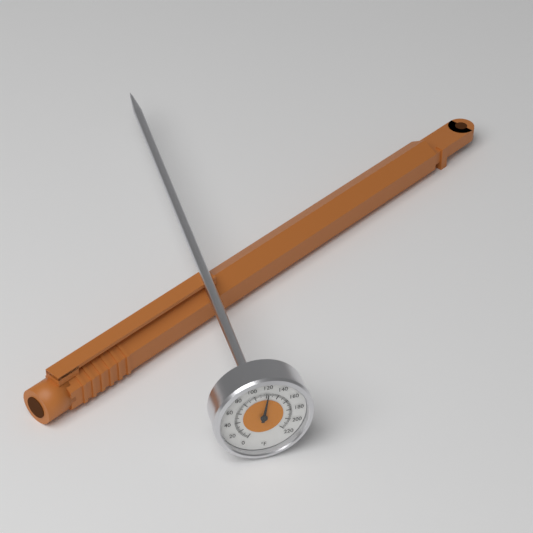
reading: 122 °F
